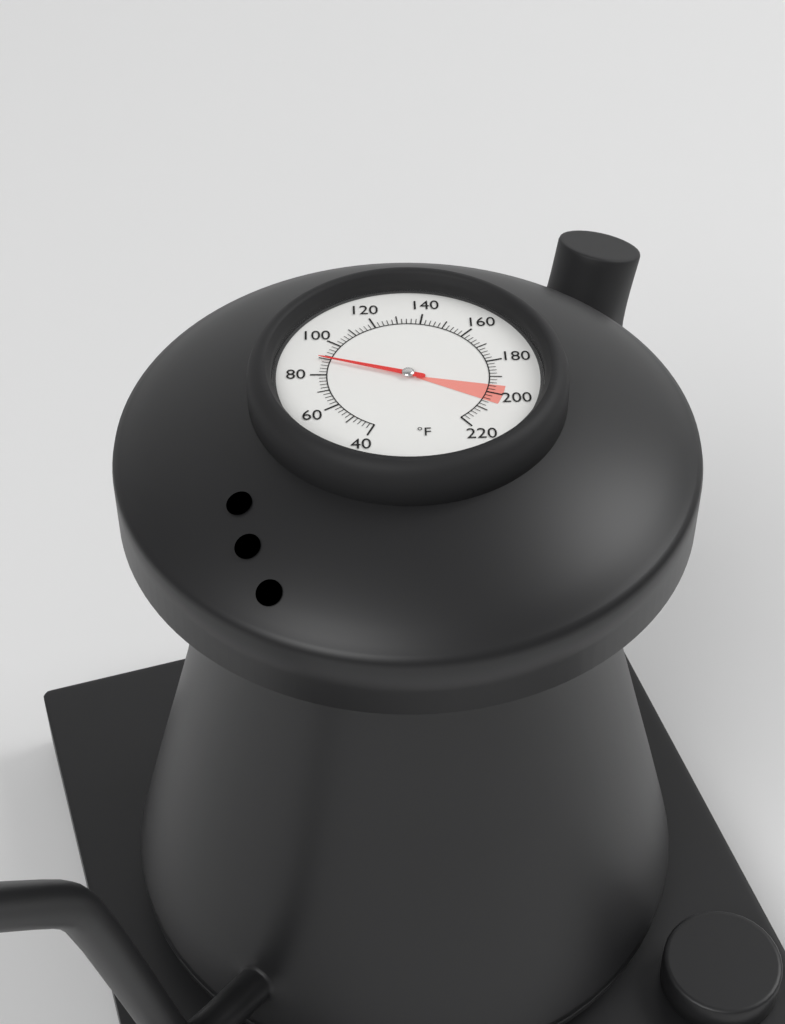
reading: 90 °F
